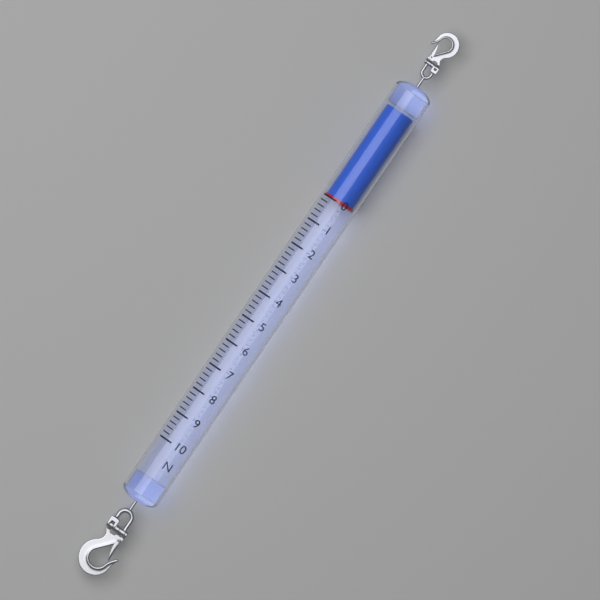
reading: 0.0 N
